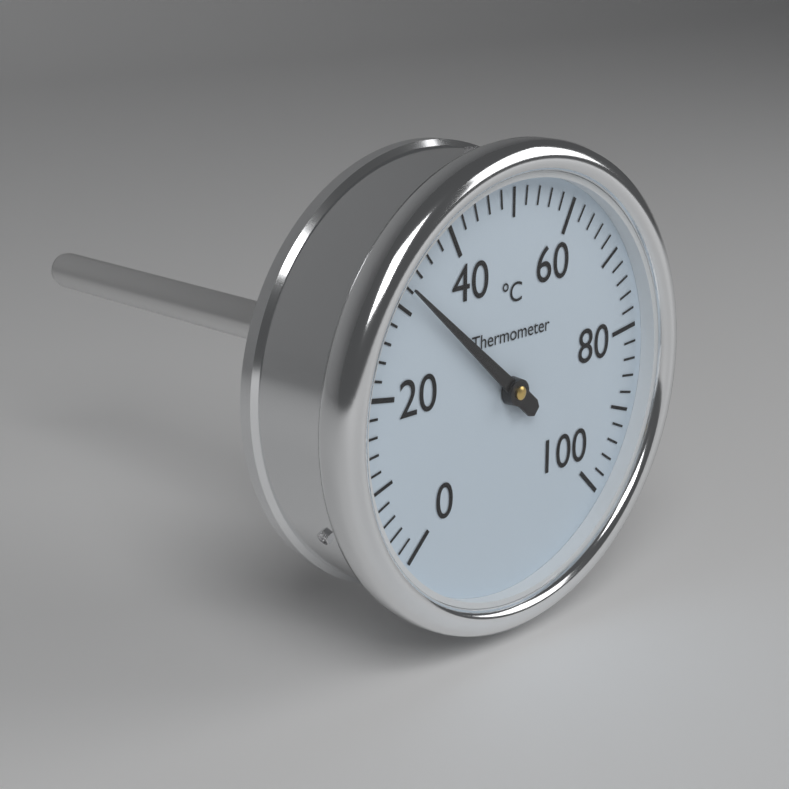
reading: 32 °C
